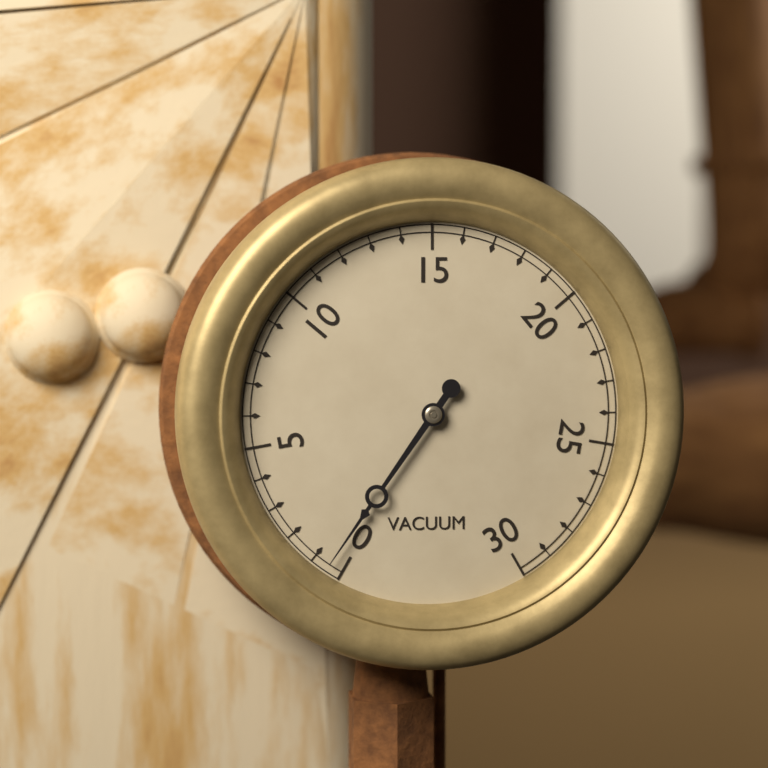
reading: 0.5 (no unit)
